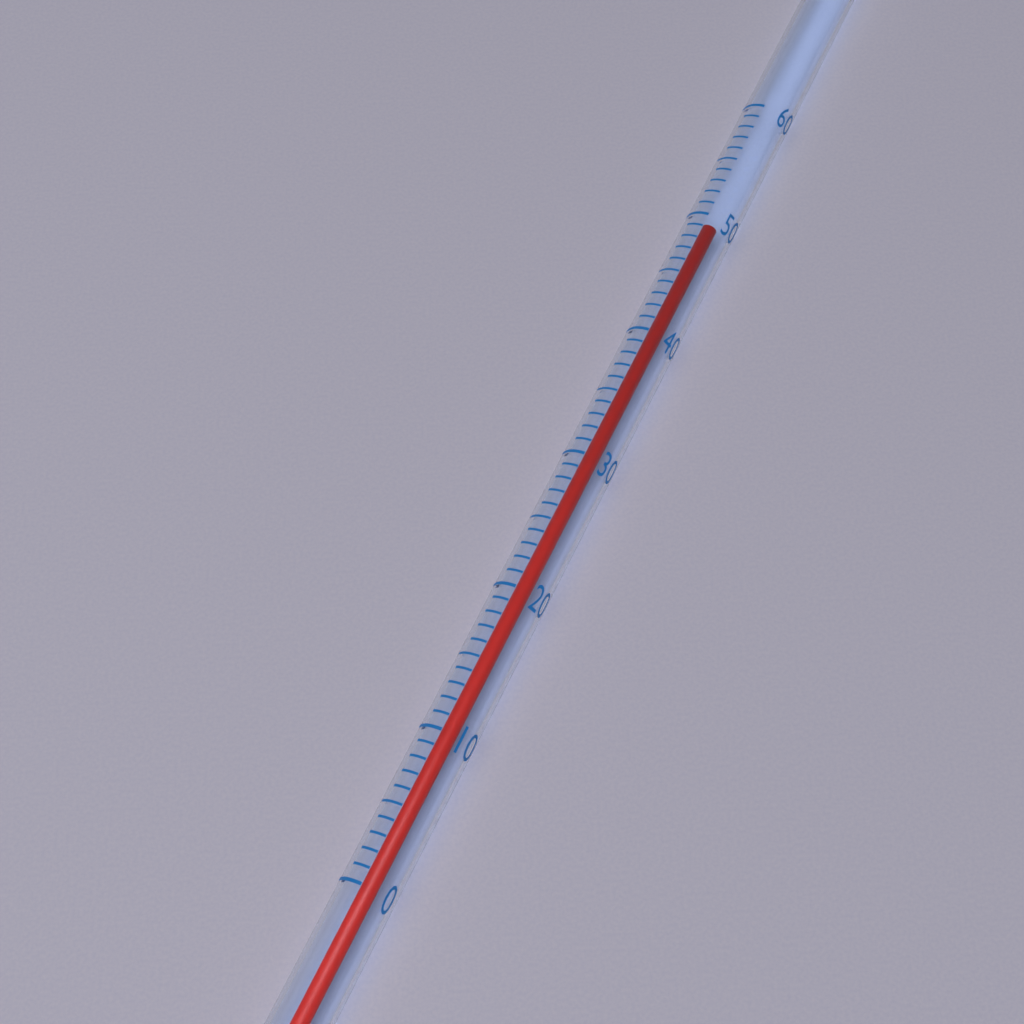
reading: 50 (no unit)
